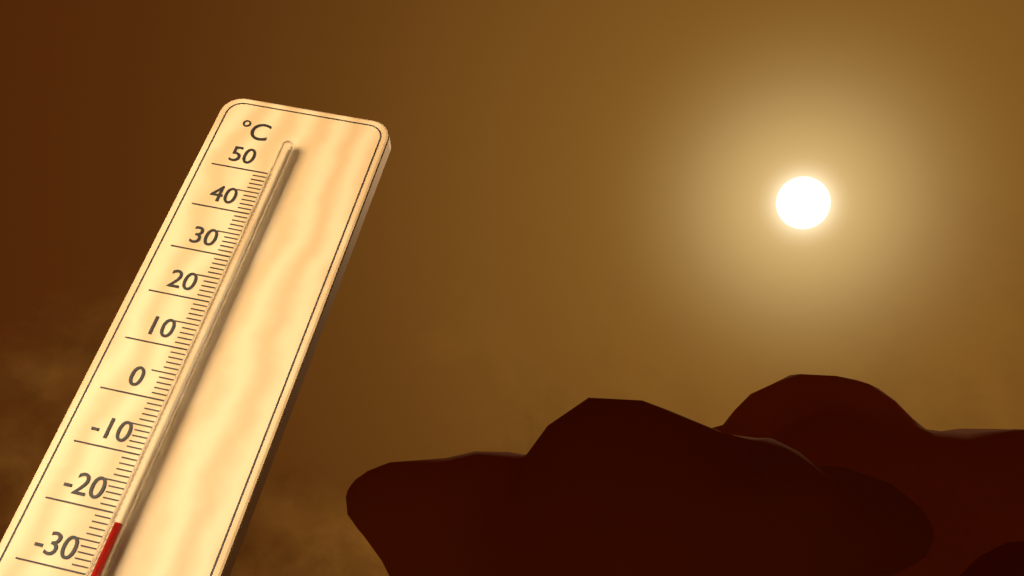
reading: -22 °C
